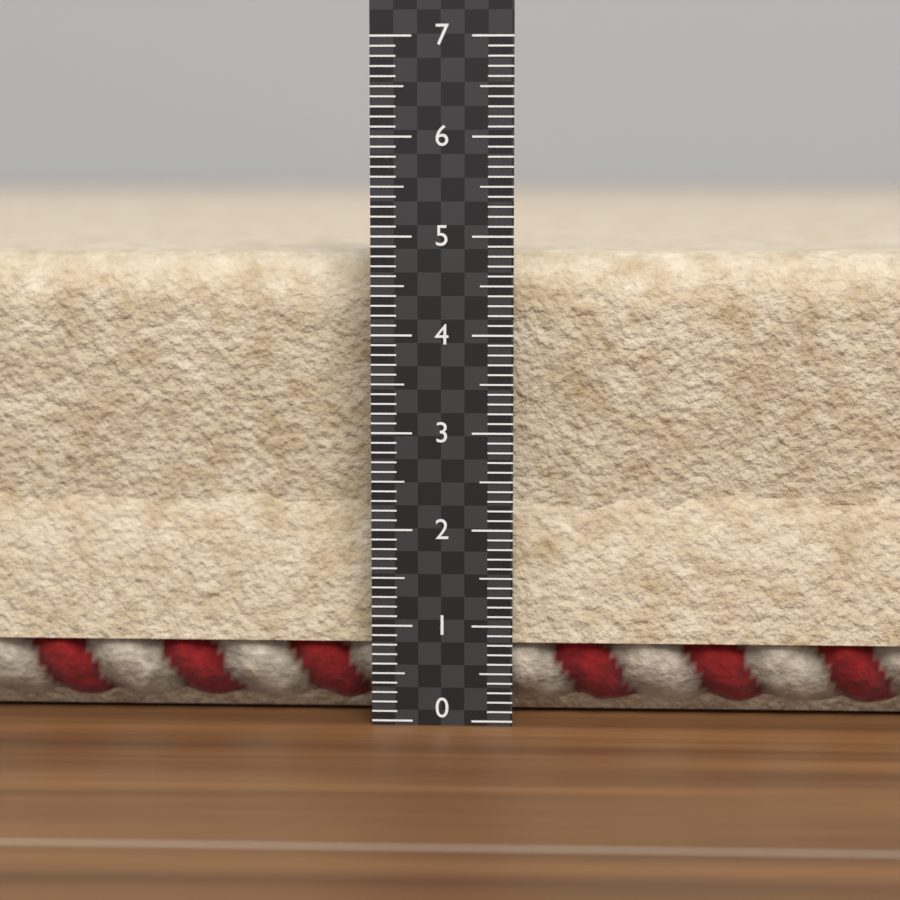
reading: 4.8 (no unit)
